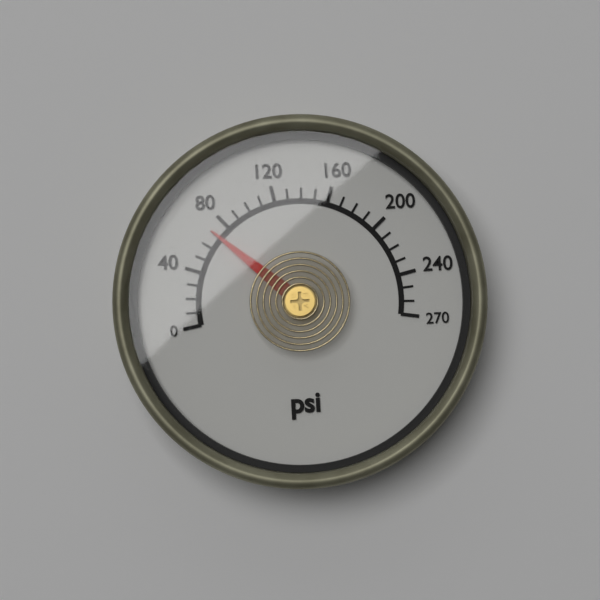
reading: 70 psi
